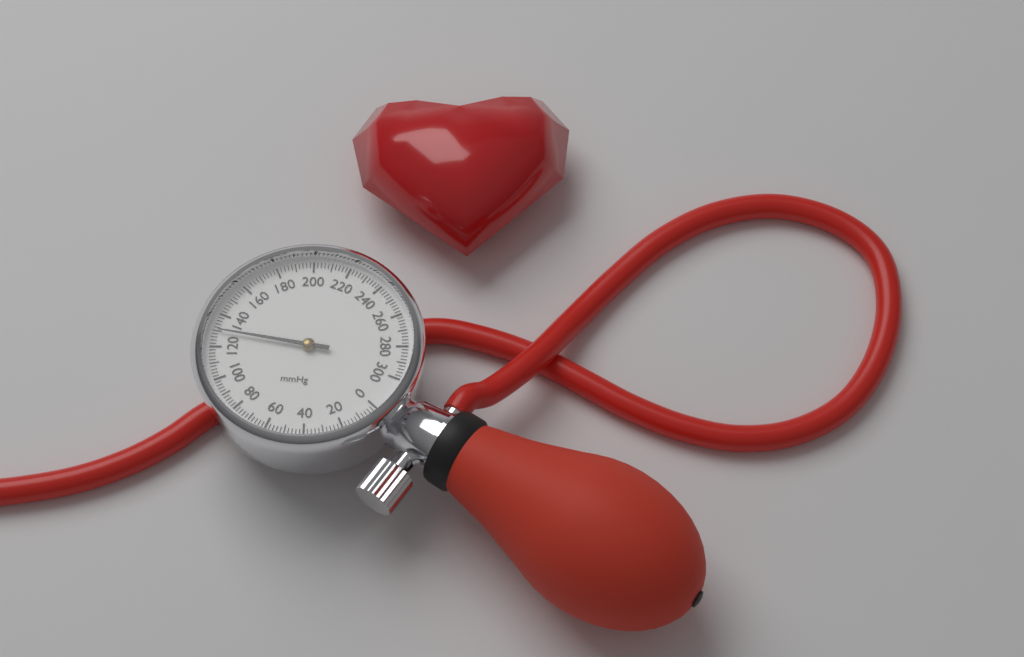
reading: 130 mmHg
